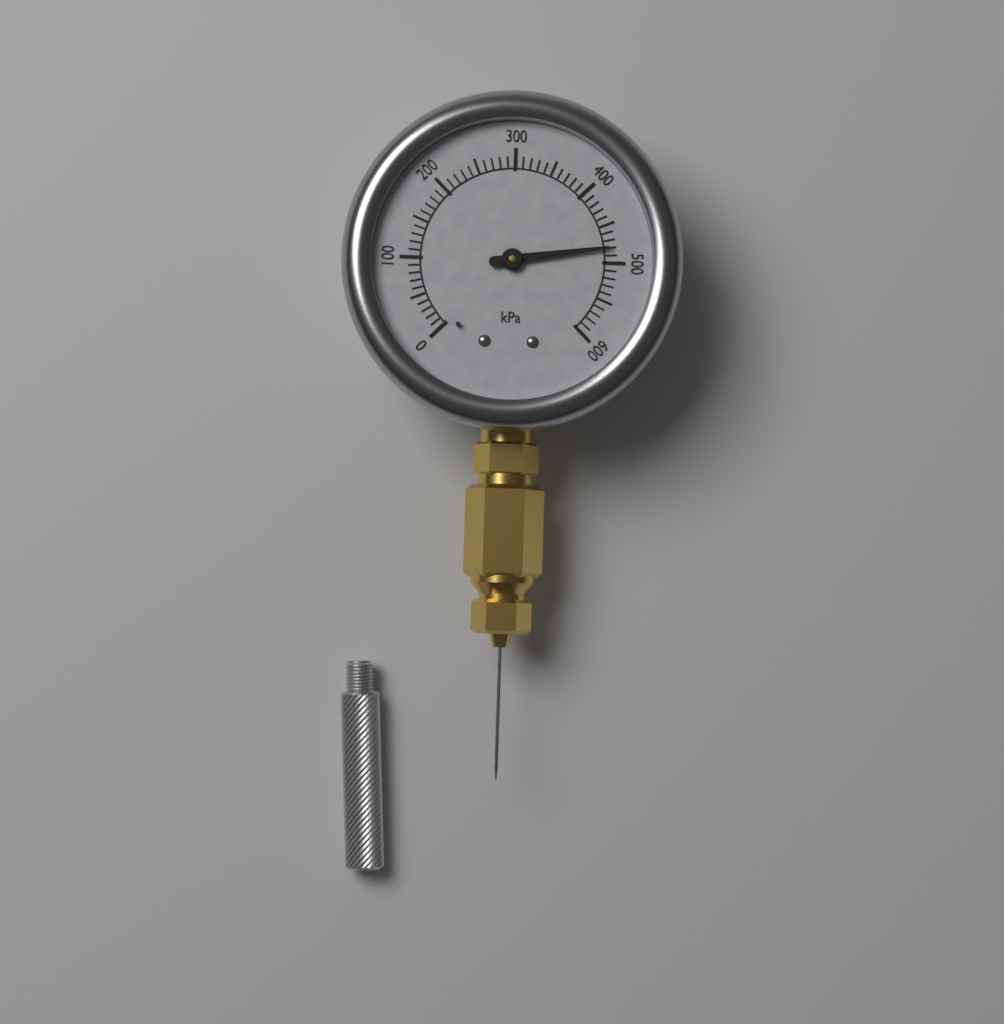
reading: 480 kPa
